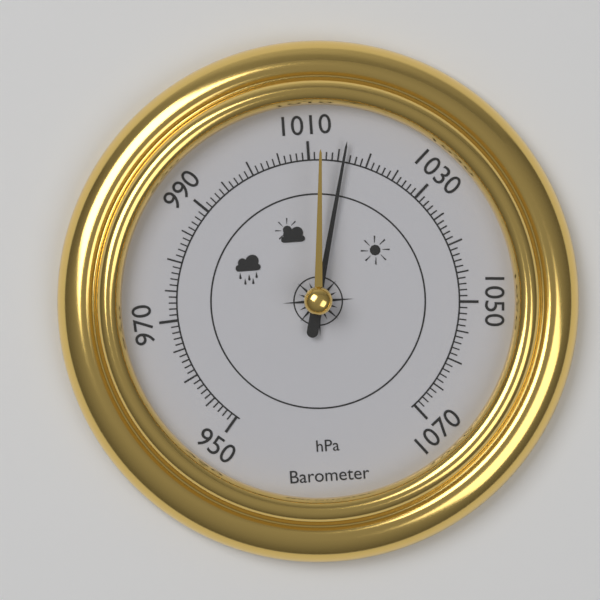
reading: 1016 hPa
